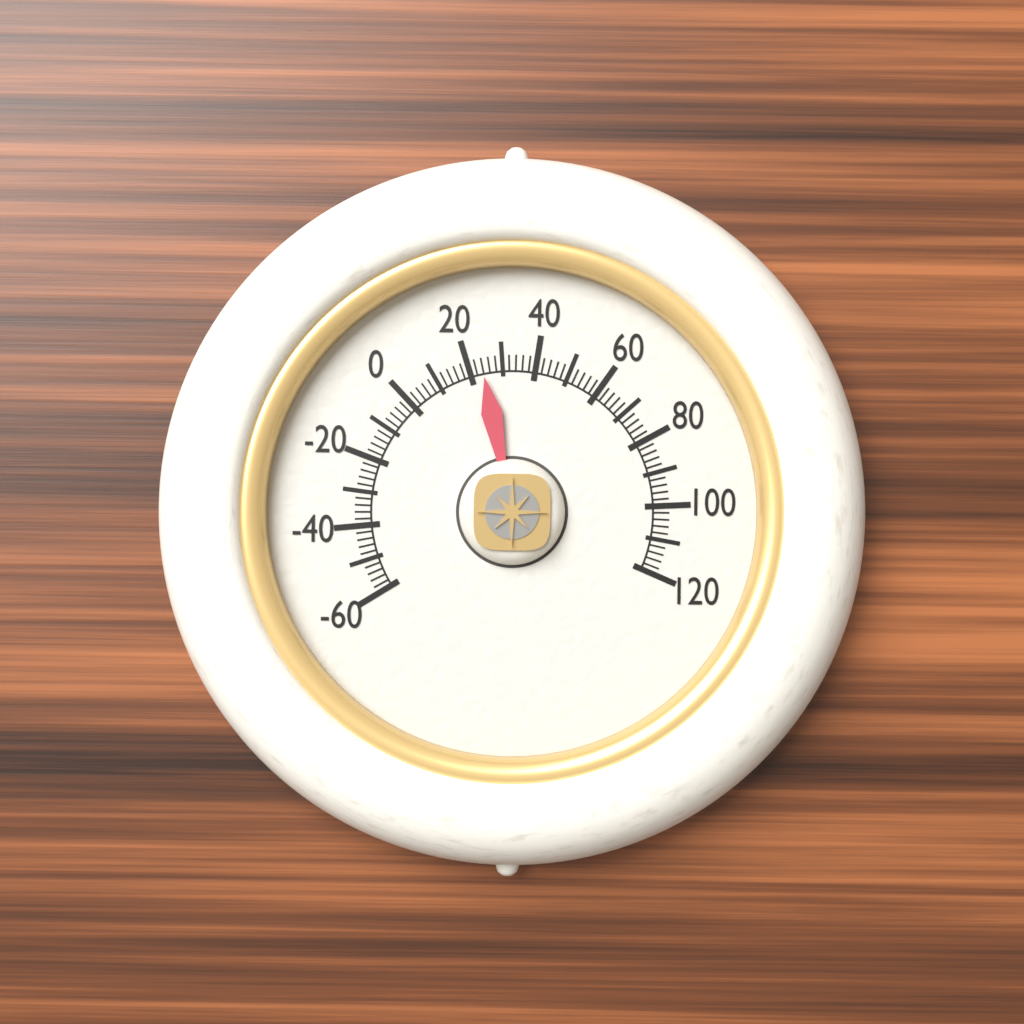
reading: 24 (no unit)
